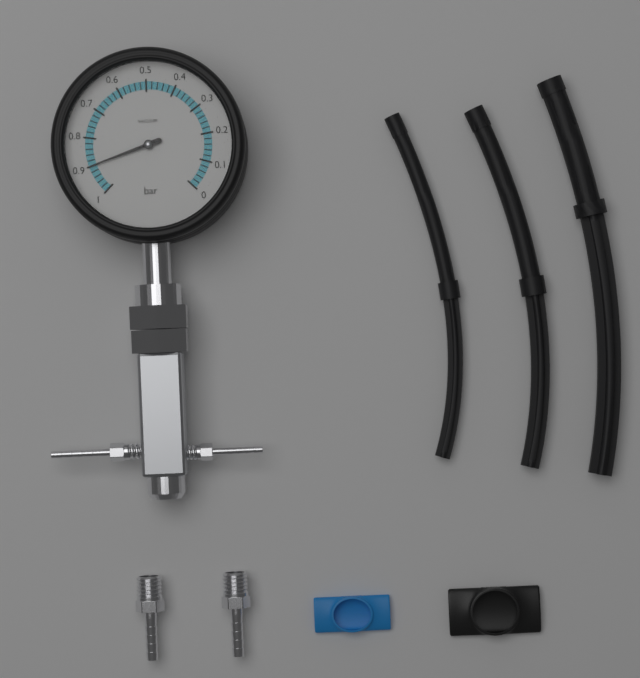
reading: 0.90 bar
